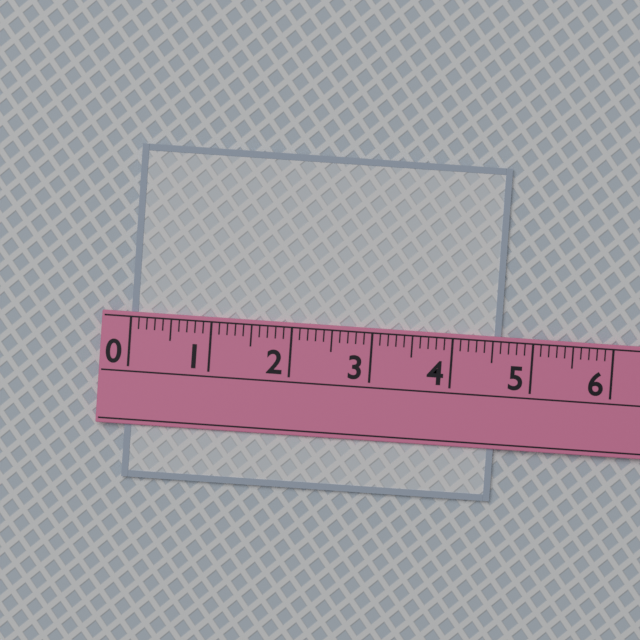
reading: 4.6 (no unit)
